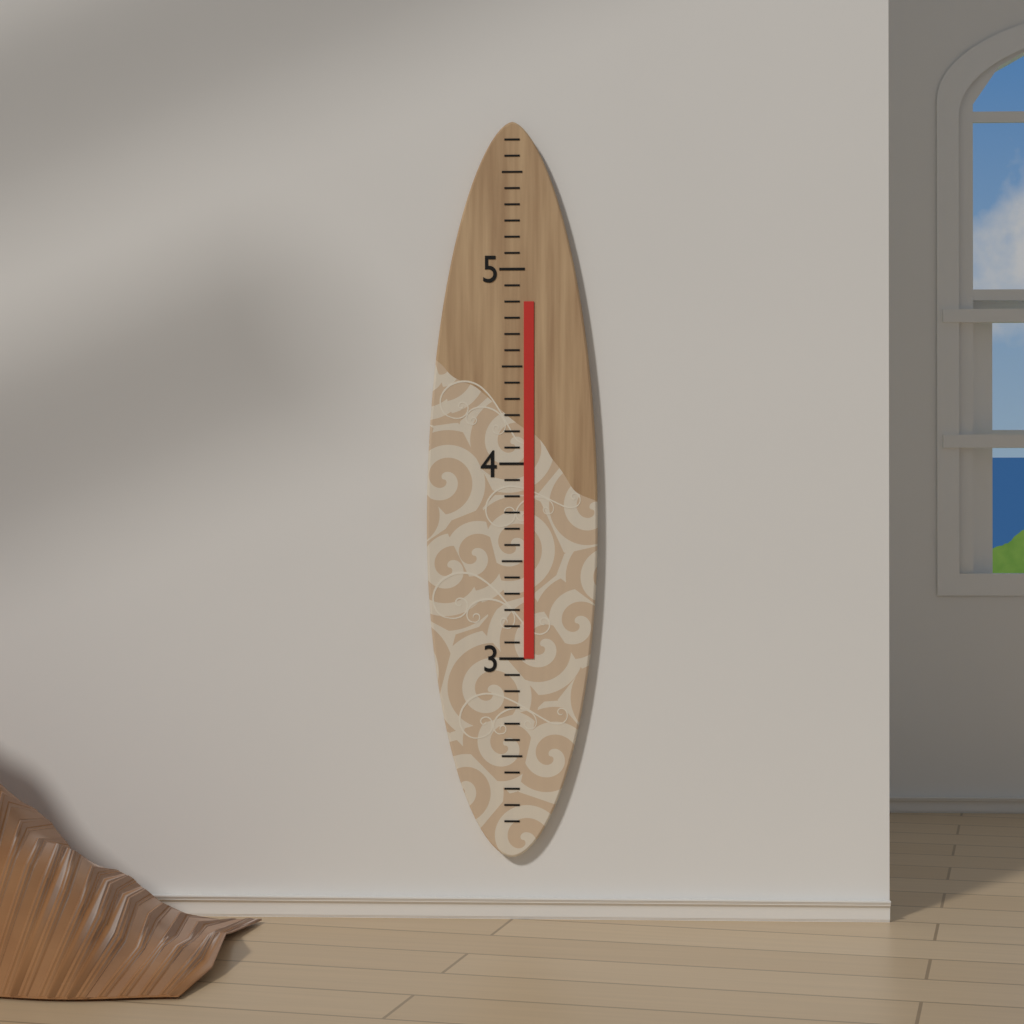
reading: 4.833333 (no unit)
